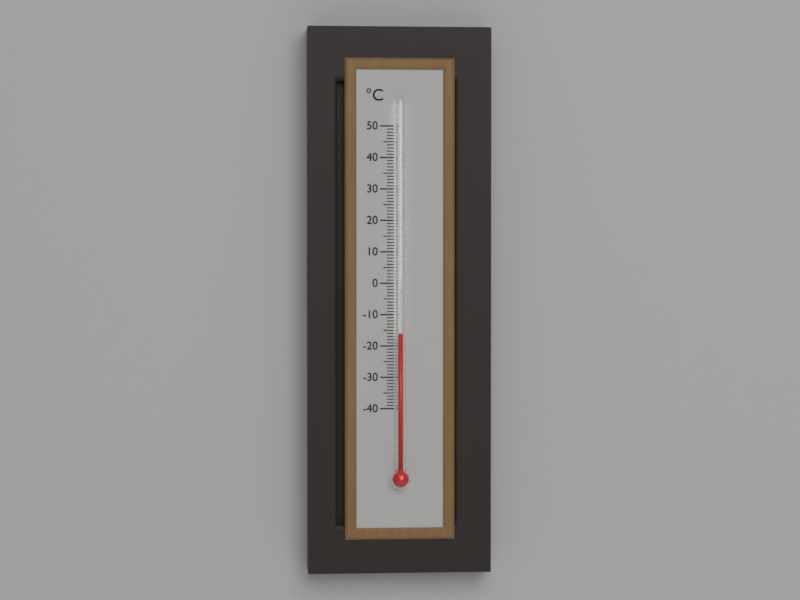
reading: -16 °C
